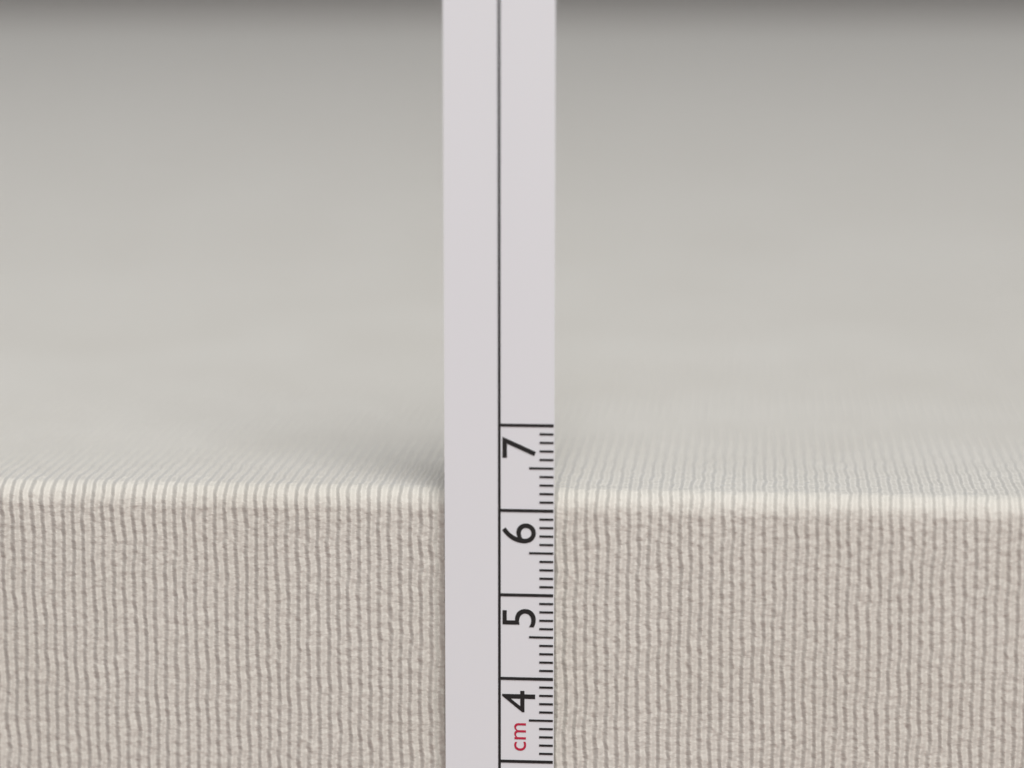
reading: 6.2 cm
